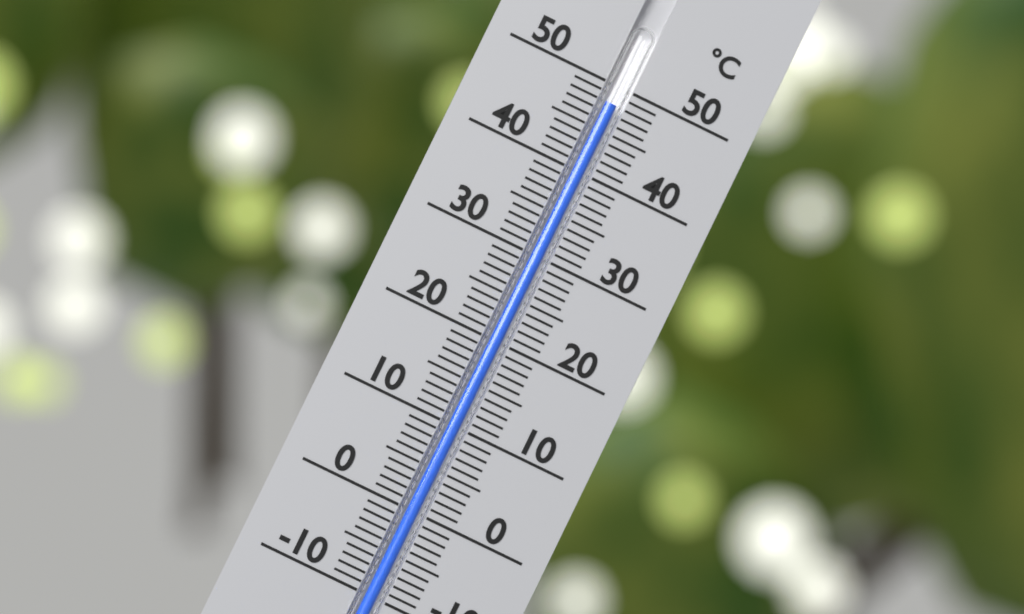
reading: 48 °C
